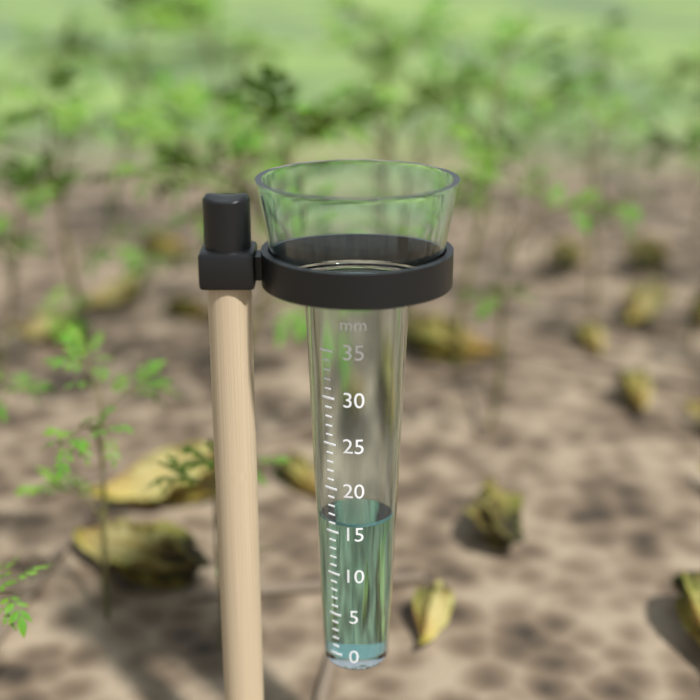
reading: 16 mm
